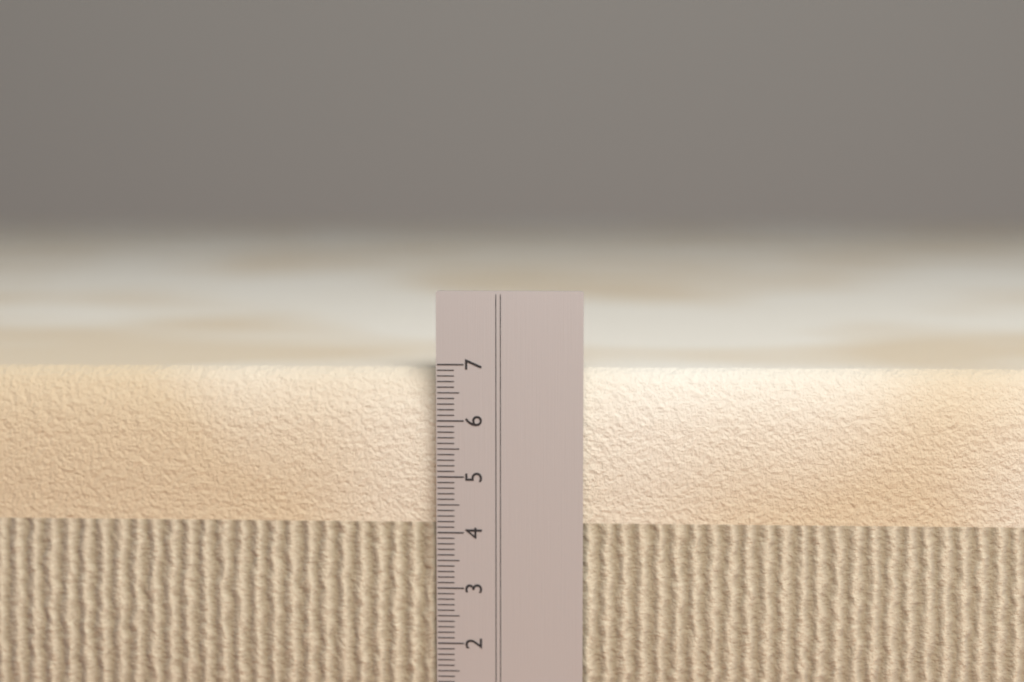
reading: 6.9 cm
